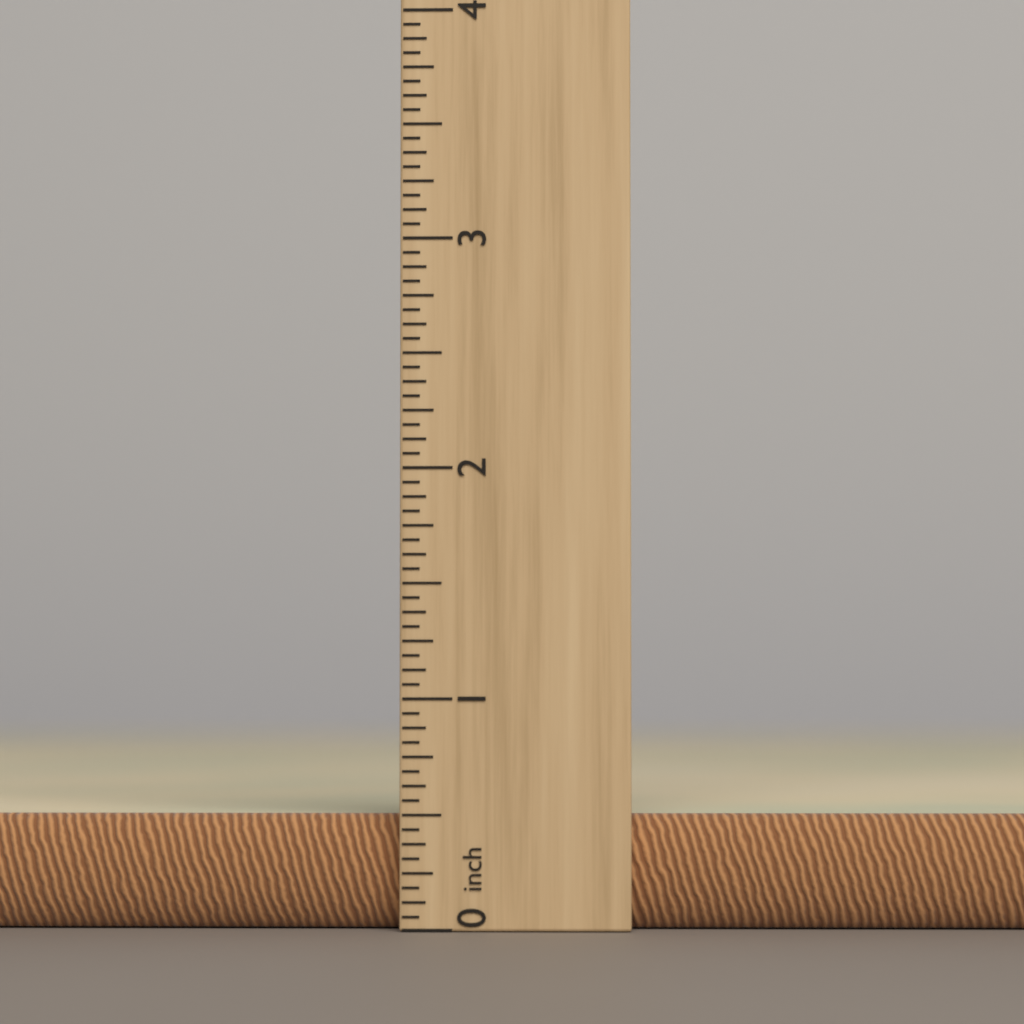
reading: 0.5000 inch
